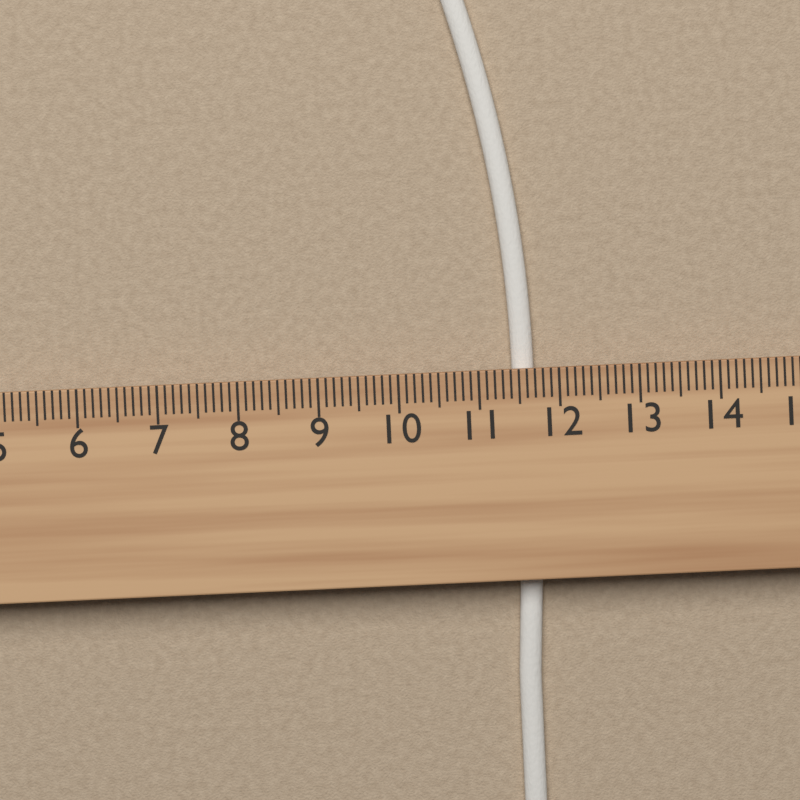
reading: 11.7 cm
